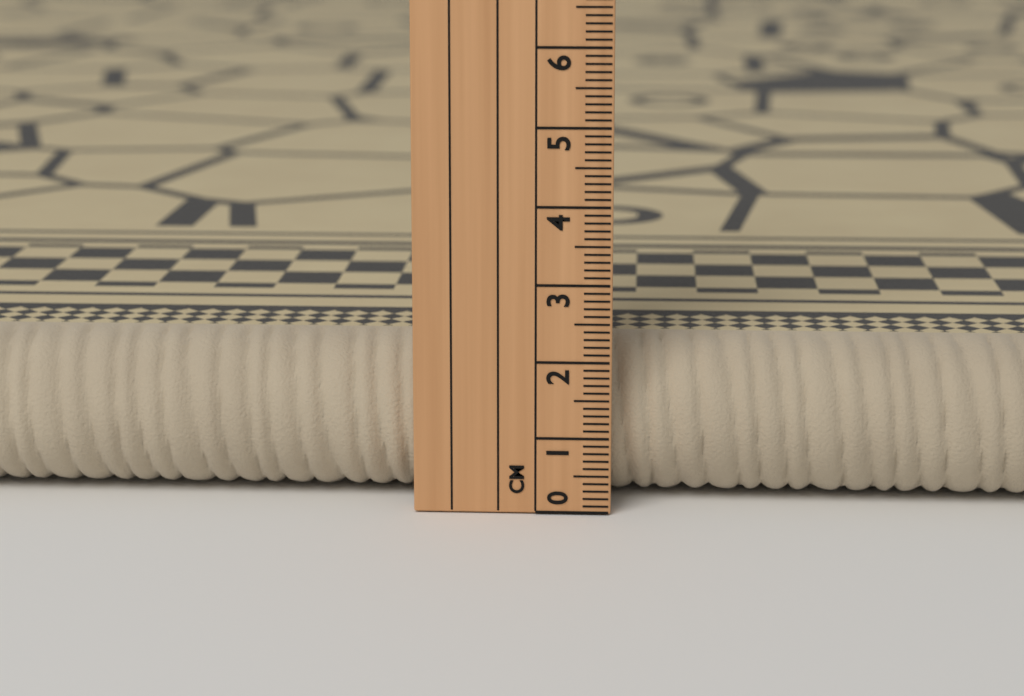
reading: 2.1 cm
